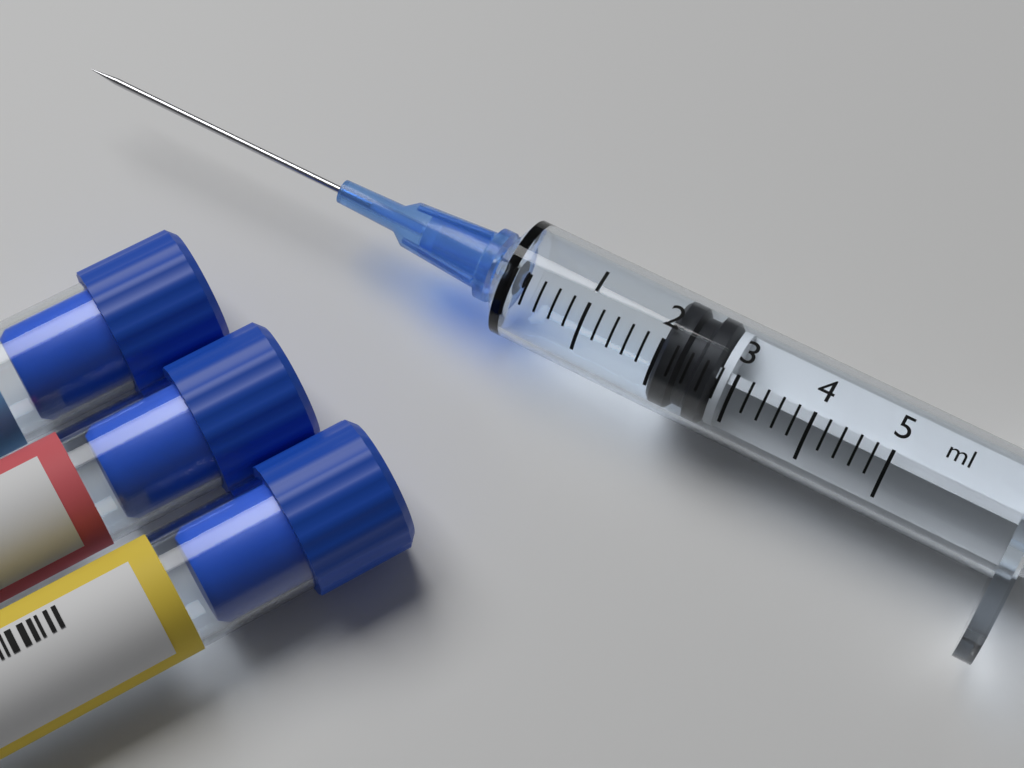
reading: 2.0 ml
